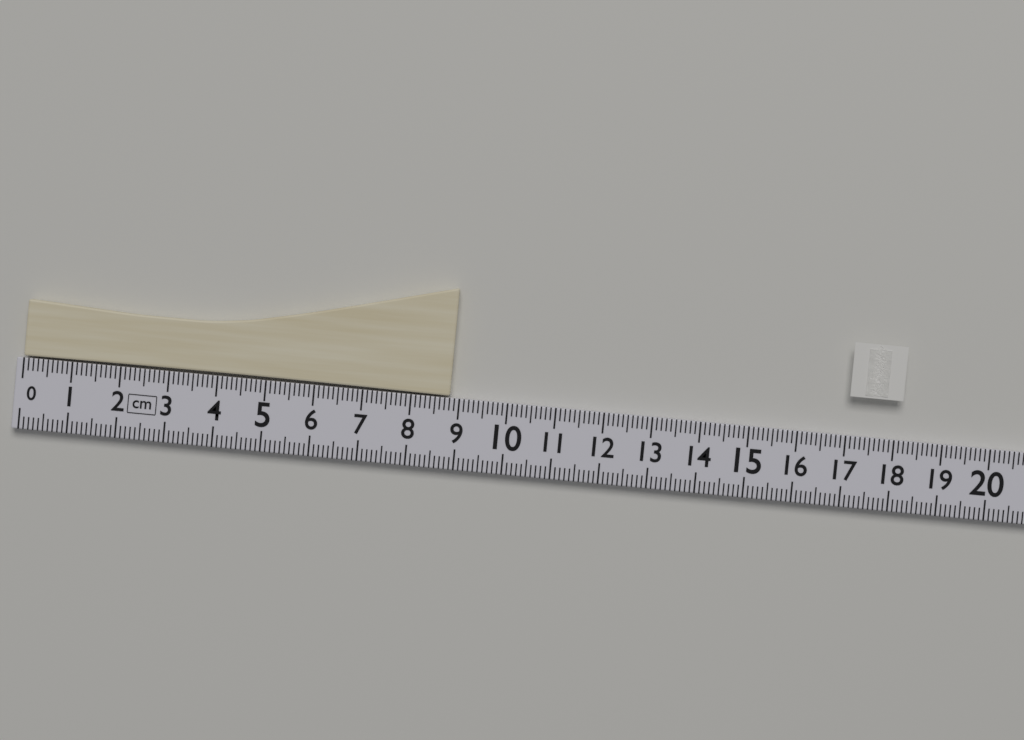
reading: 8.8 cm
